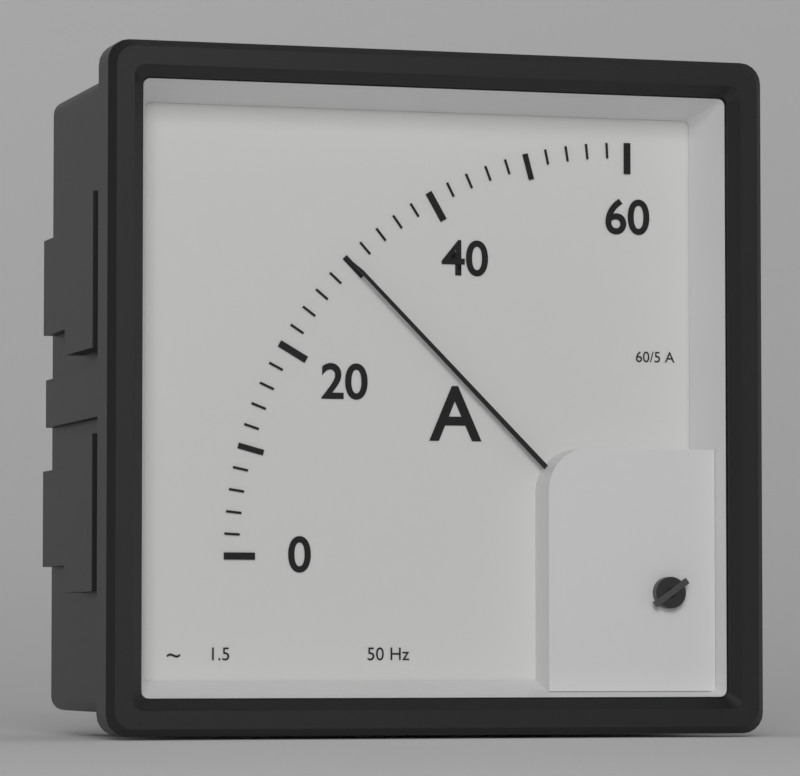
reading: 30 A
